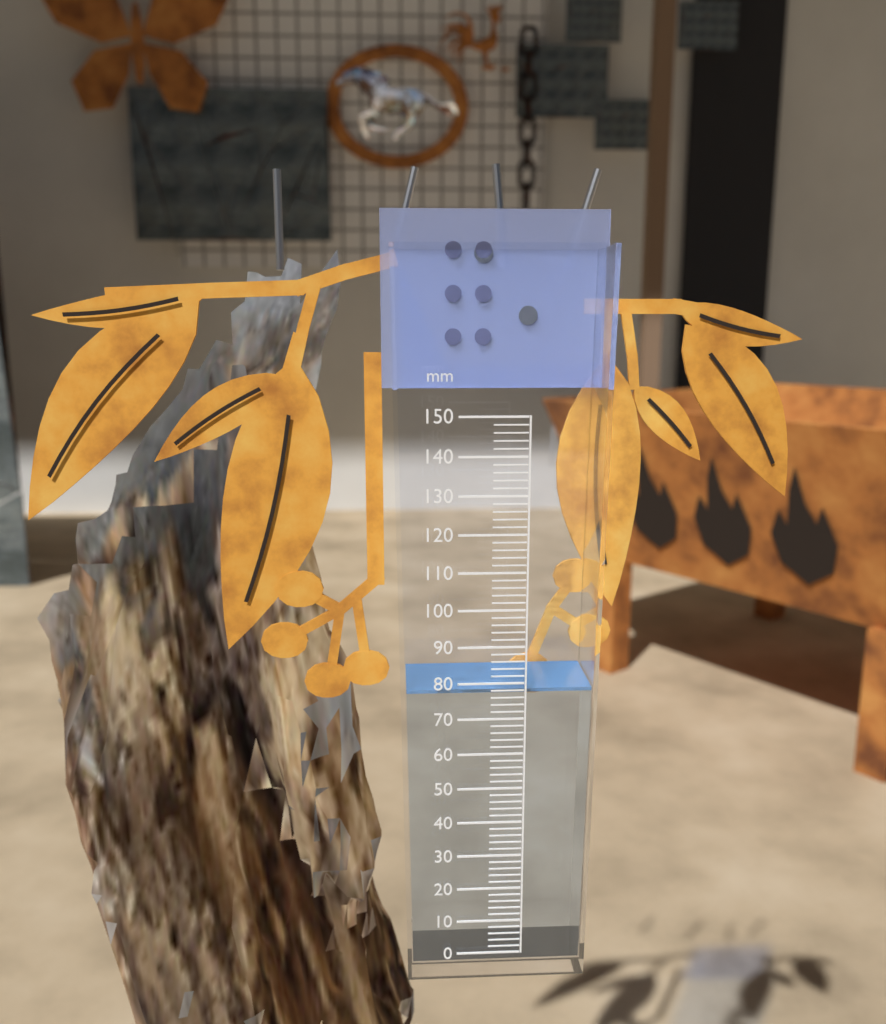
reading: 78 mm
